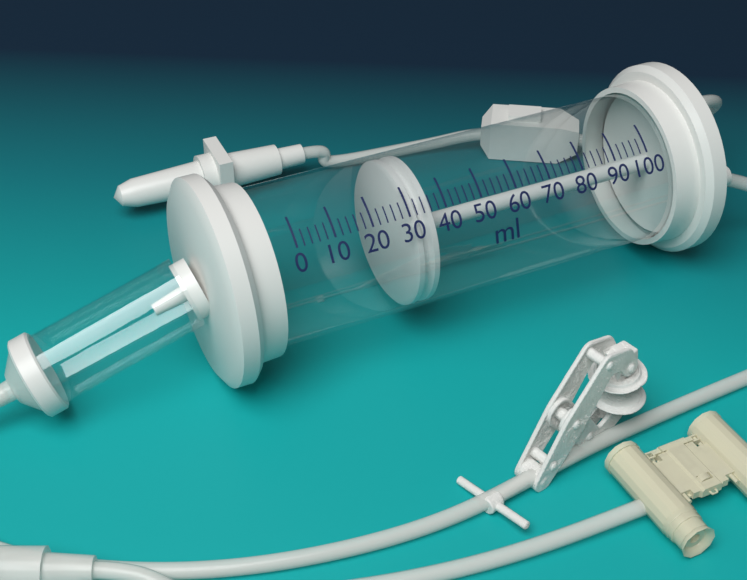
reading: 30 ml
